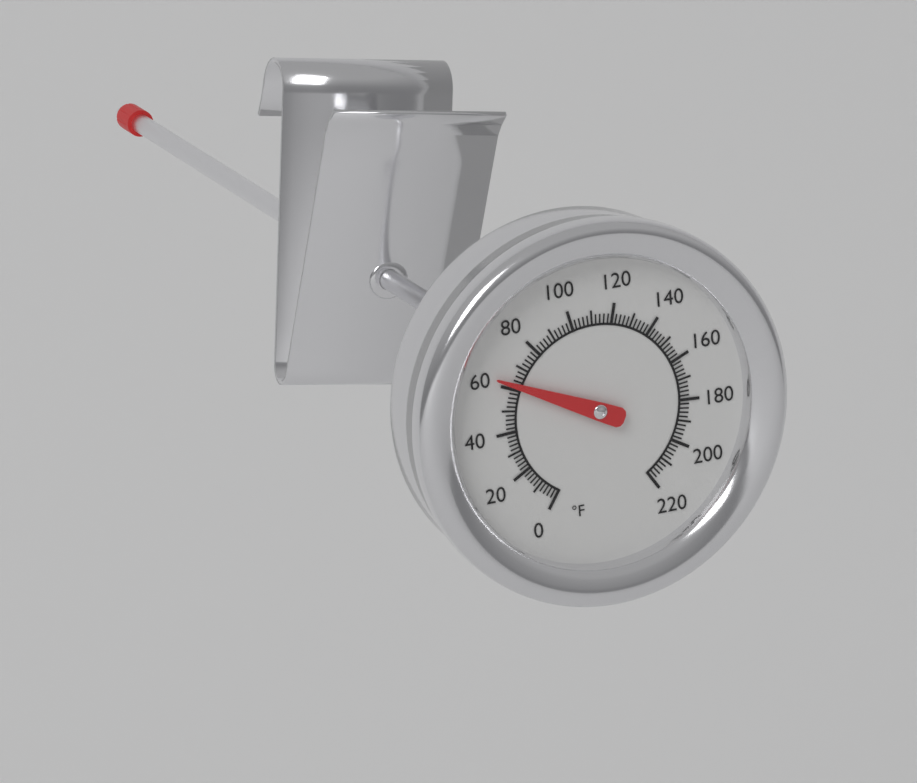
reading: 62 °F
